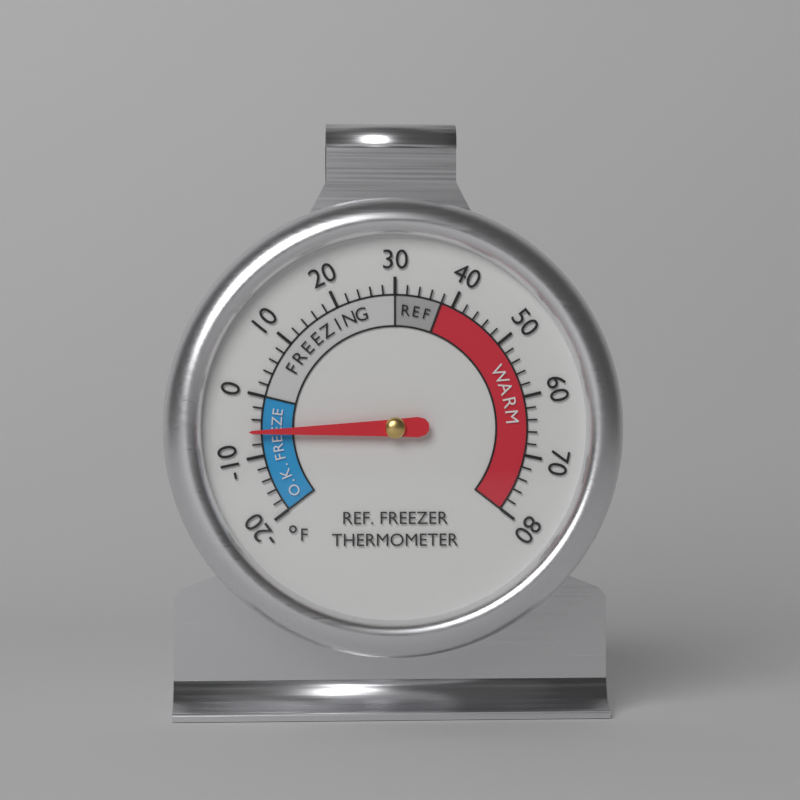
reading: -6 °F
